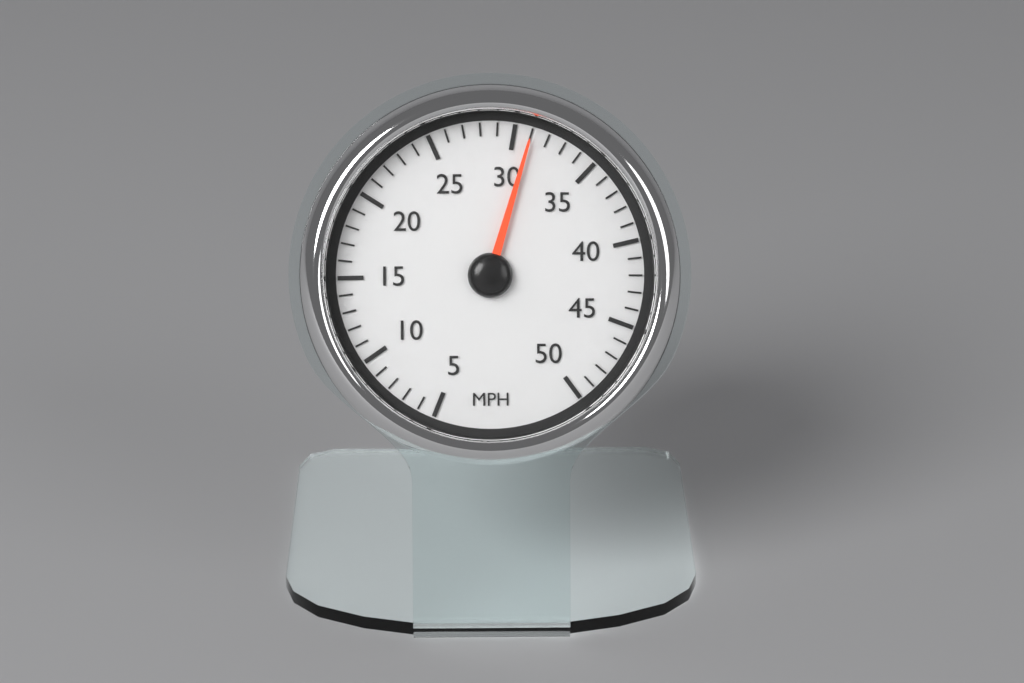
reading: 31 MPH
